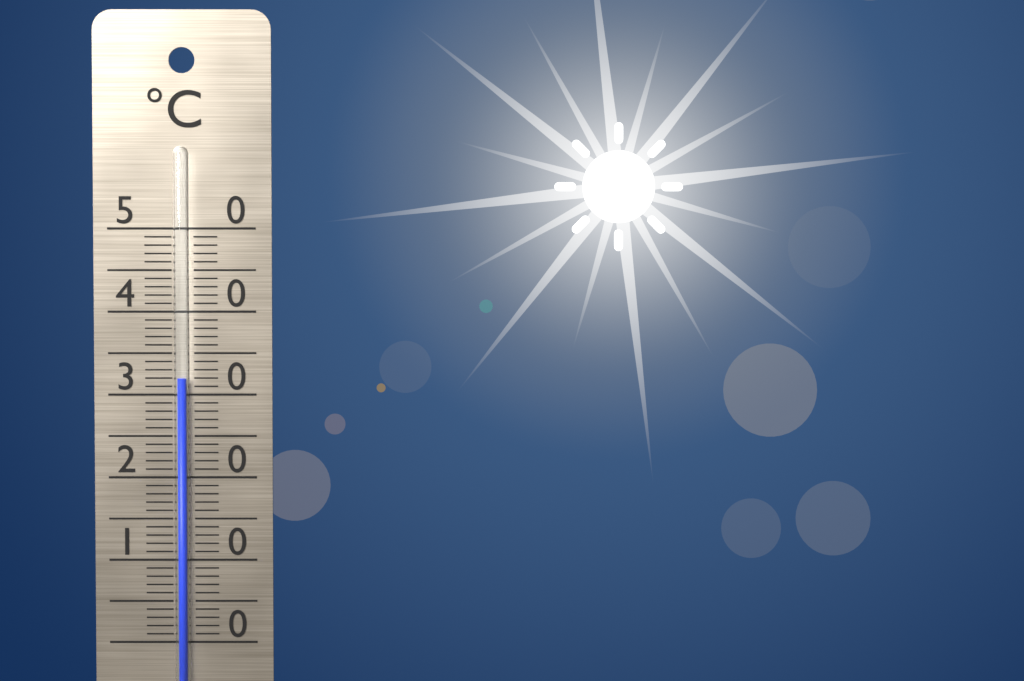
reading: 32 °C
